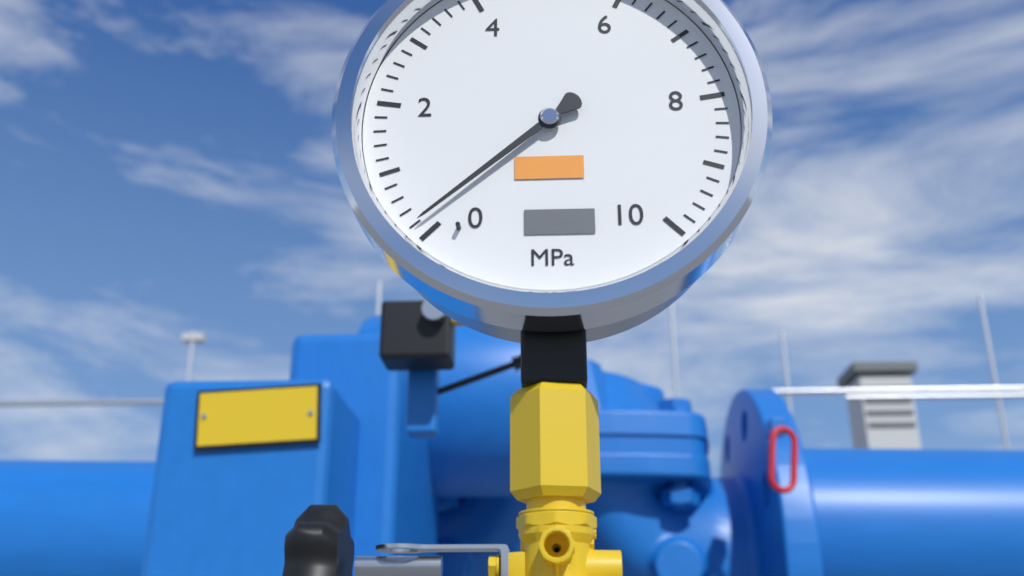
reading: 0.2 MPa
